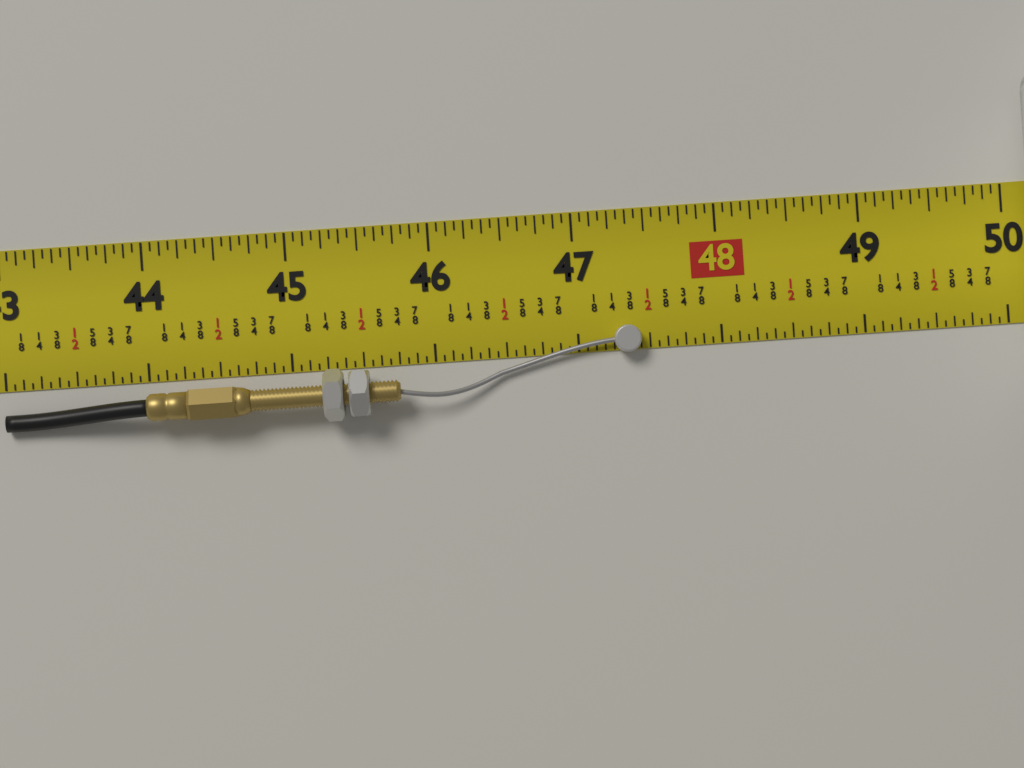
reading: 47.4375 in
